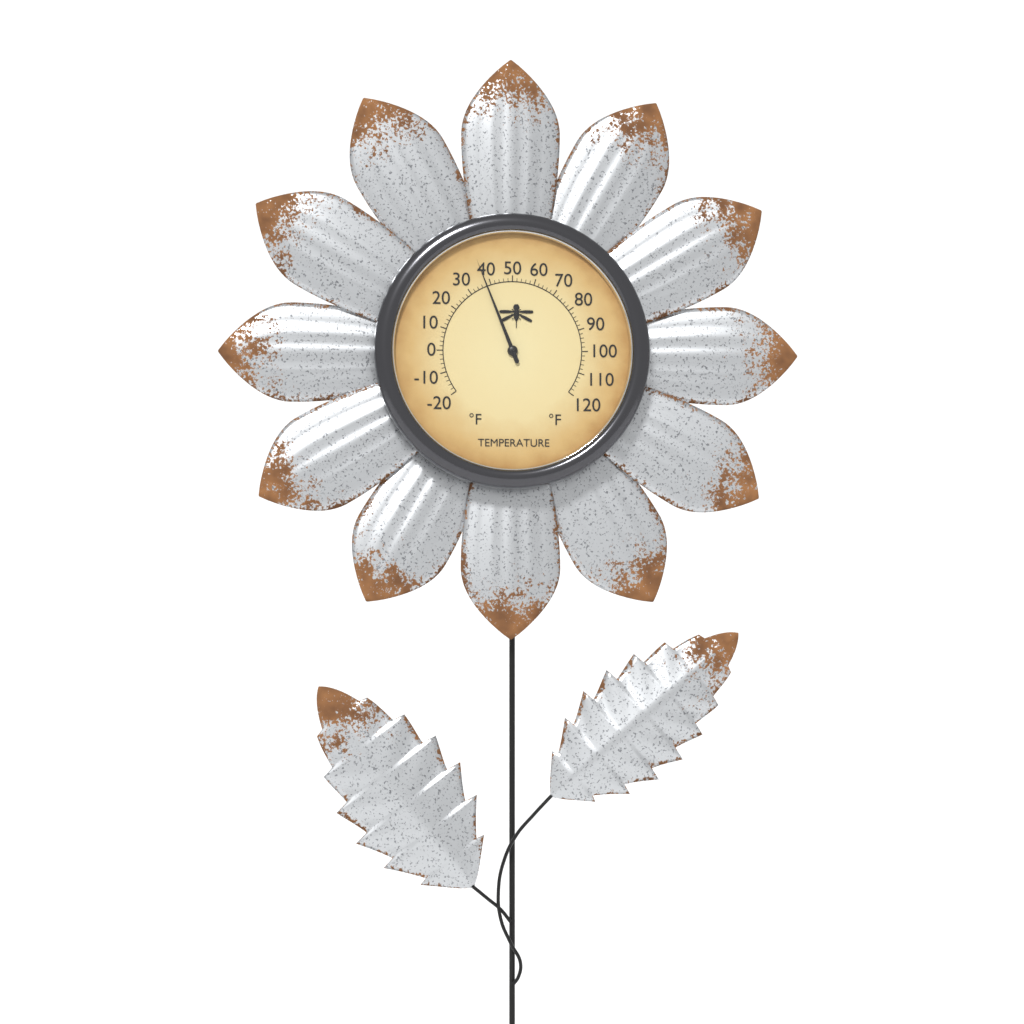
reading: 38 °F
